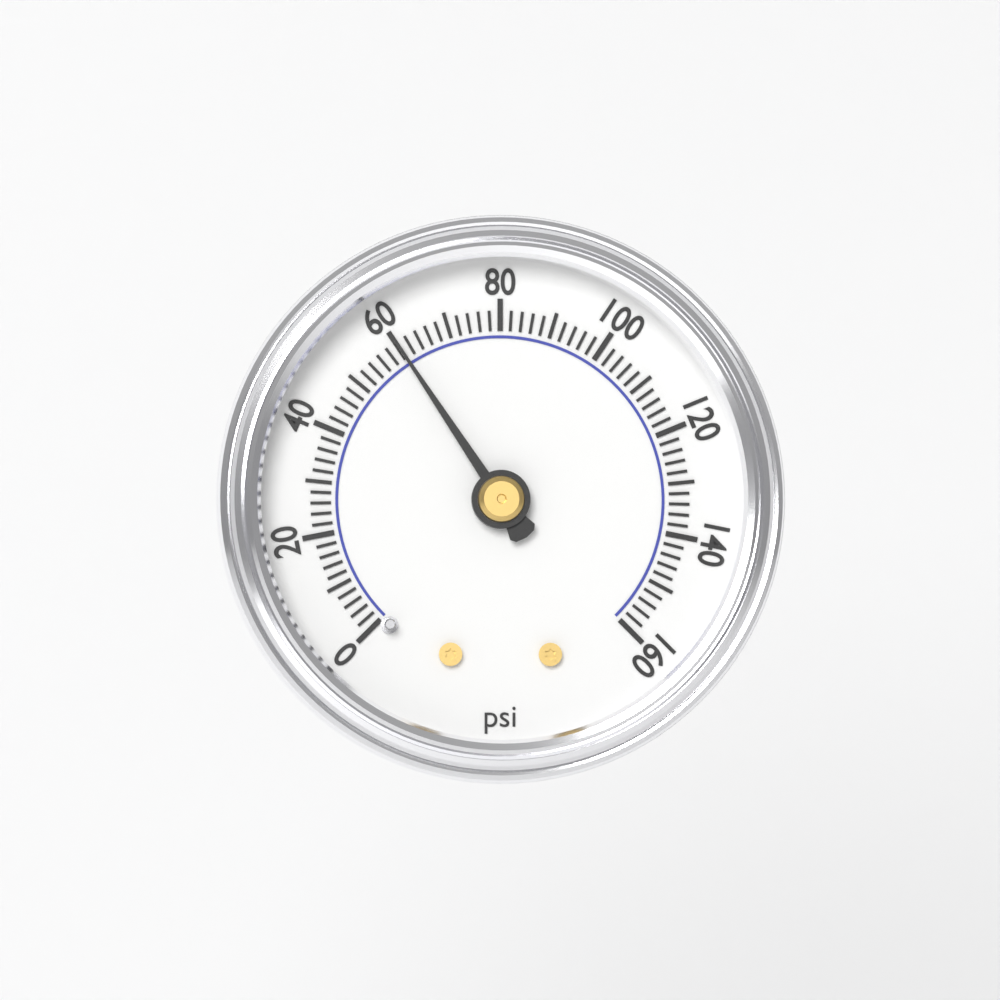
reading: 60 psi
